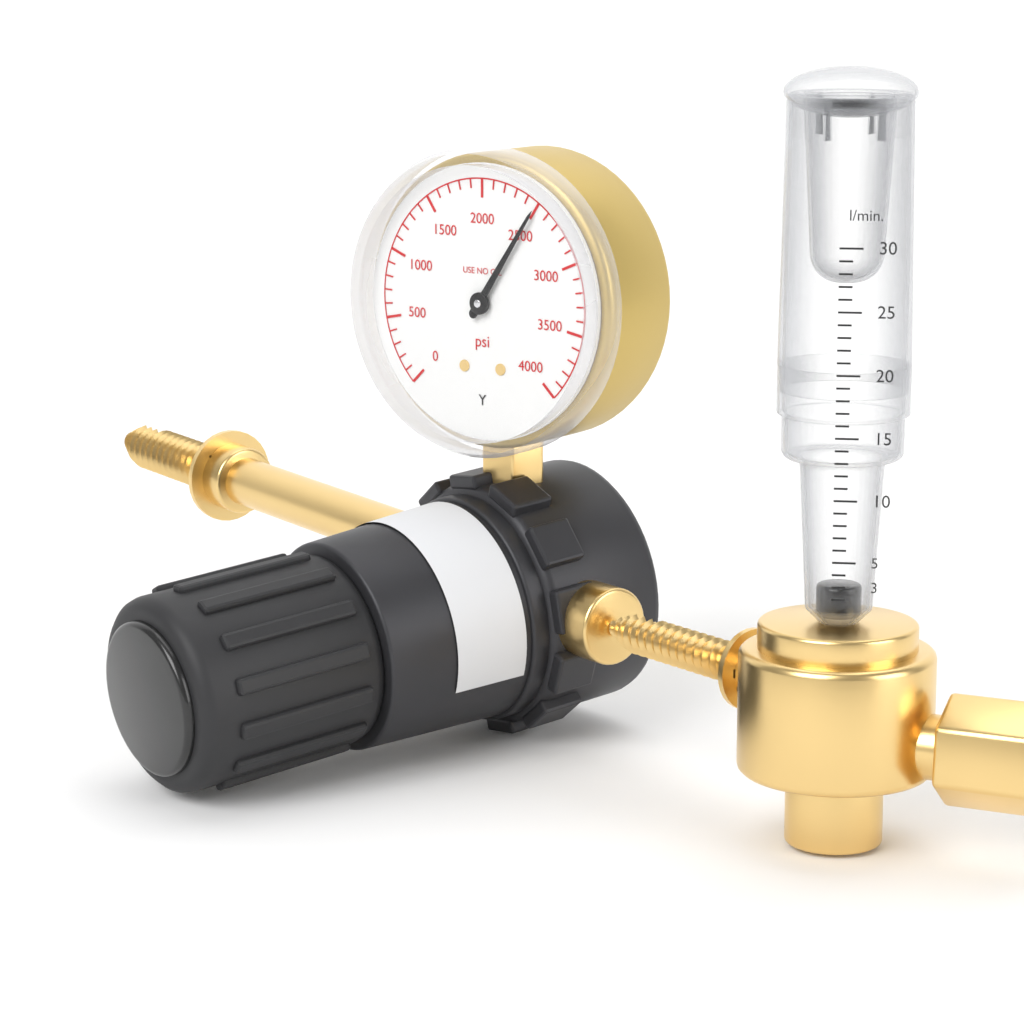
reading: 2500 psi
